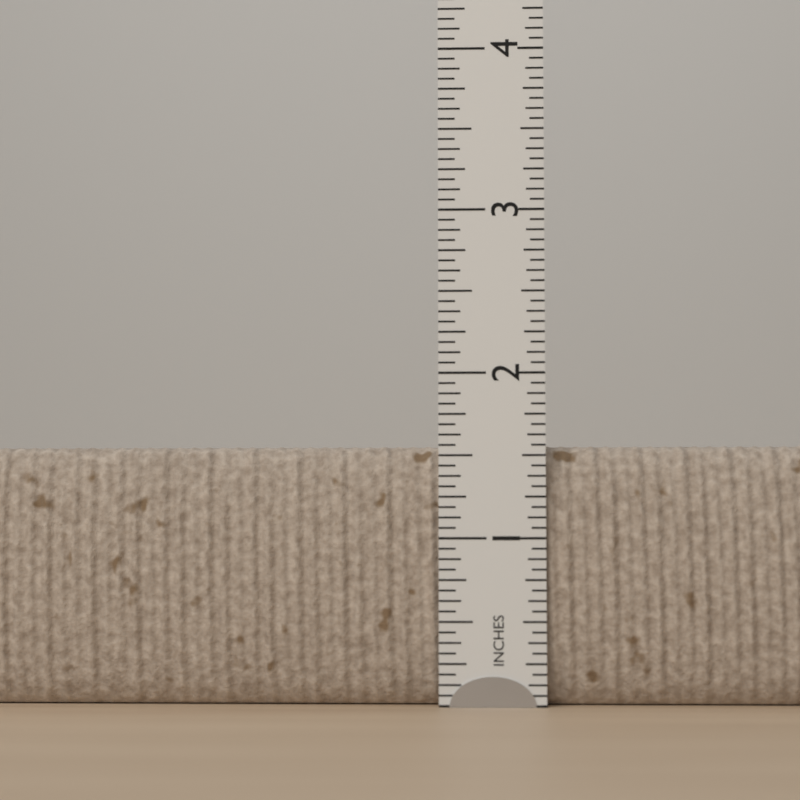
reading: 1.5625 in
